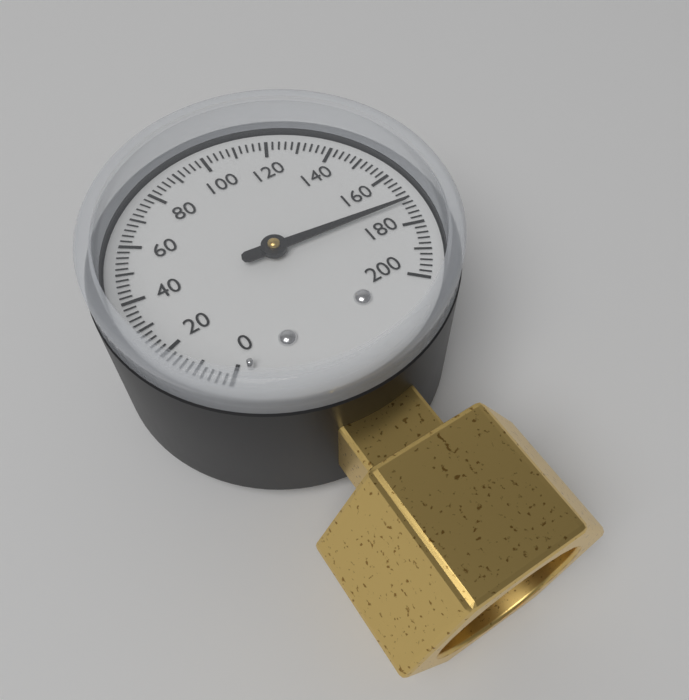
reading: 172 (no unit)
